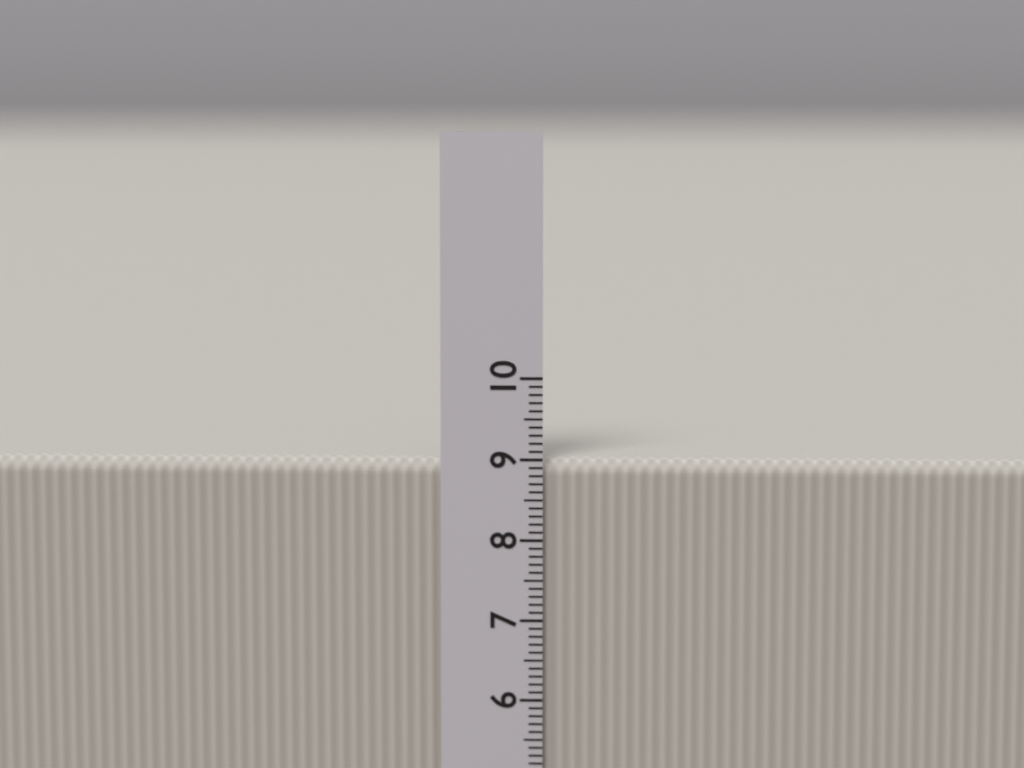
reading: 9.0 cm
